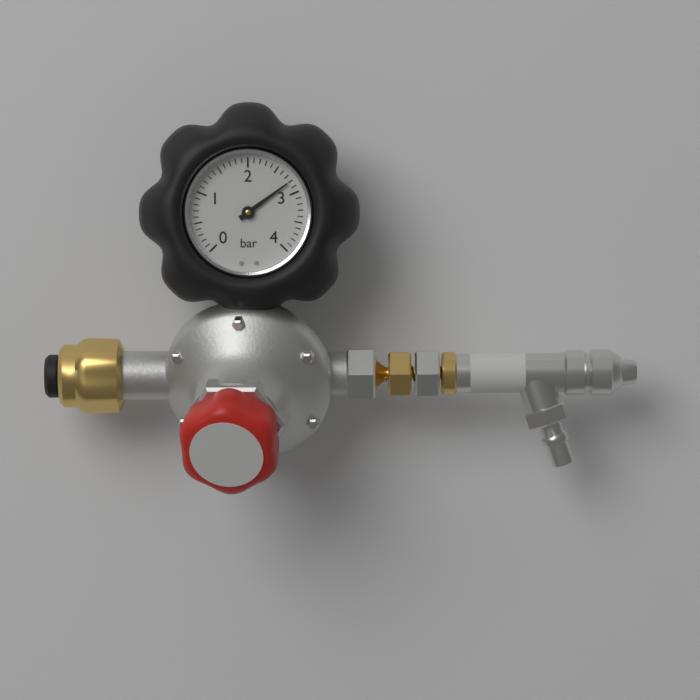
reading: 2.8 bar
